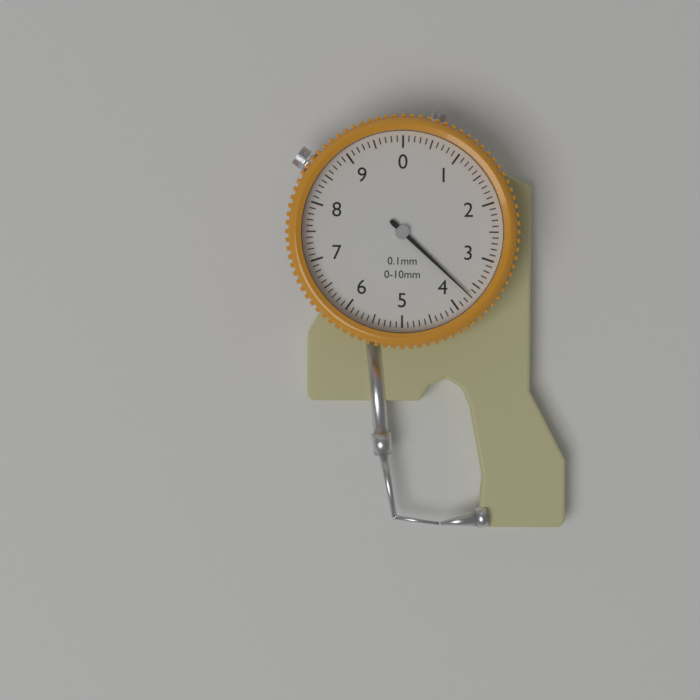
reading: 3.7 mm
